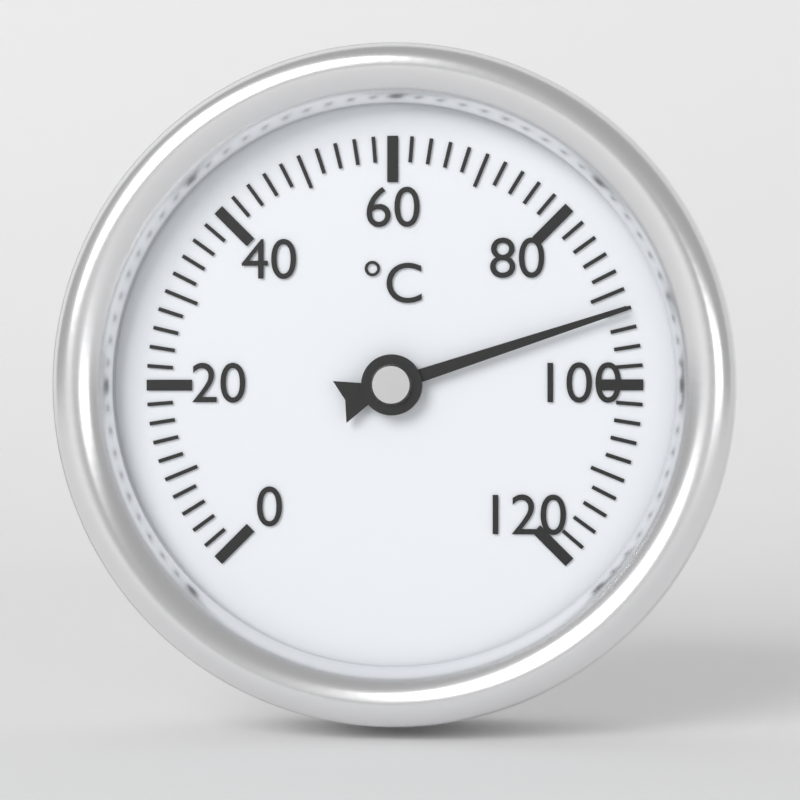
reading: 92 °C
